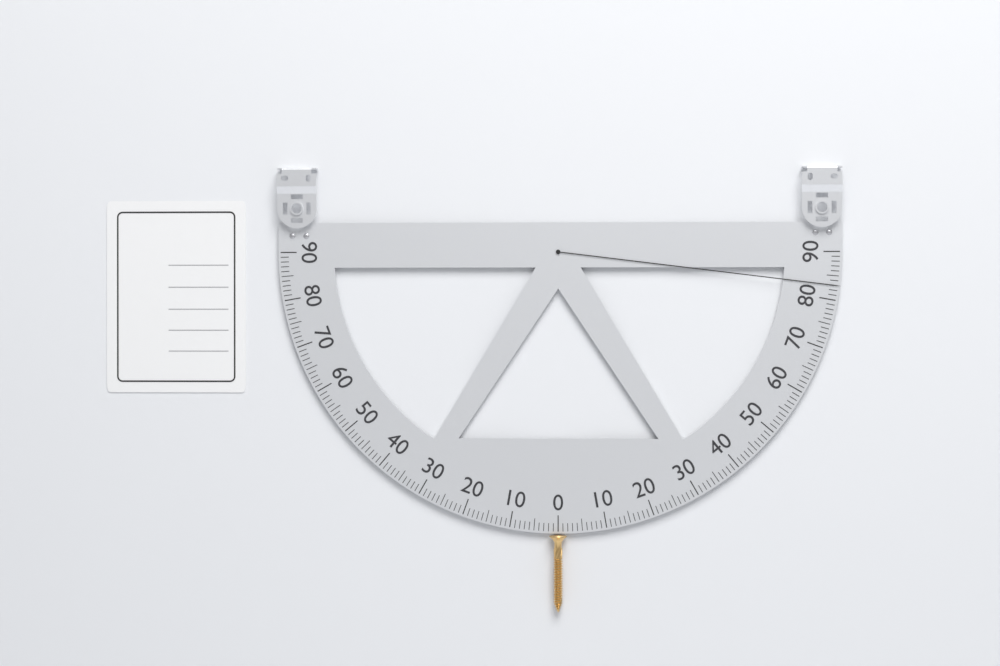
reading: 83 (no unit)
